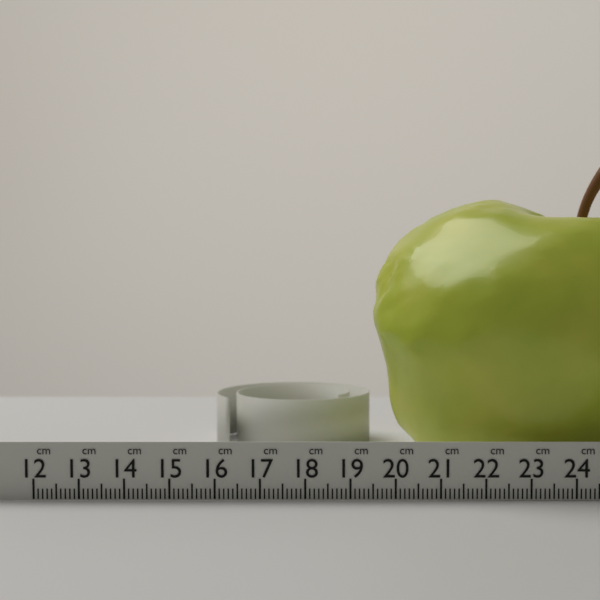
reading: 19.5 cm
